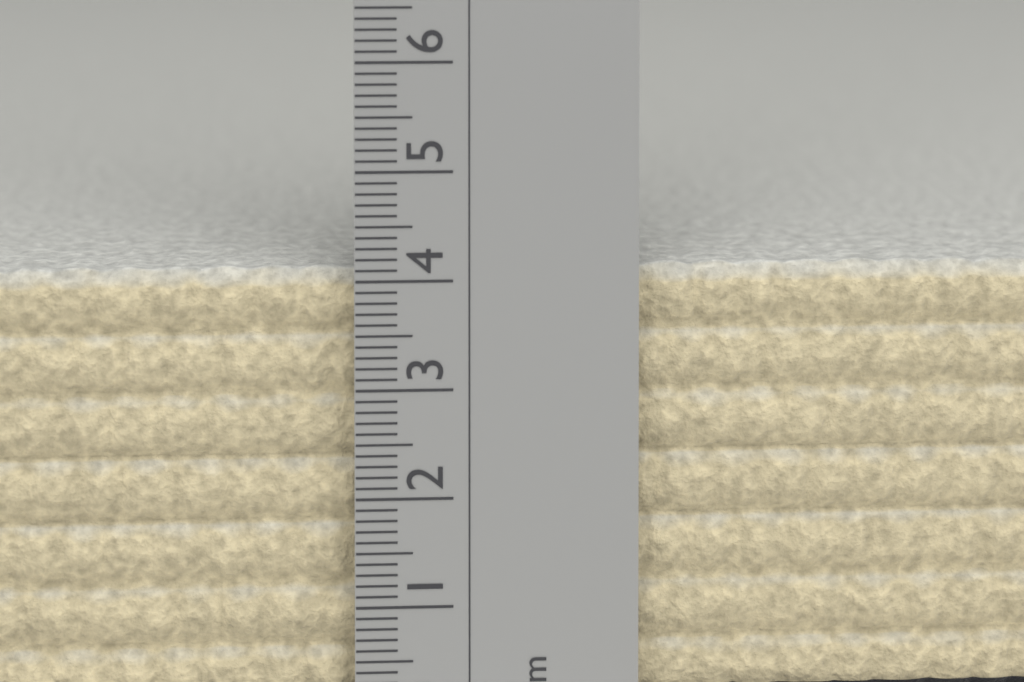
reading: 4.1 cm
